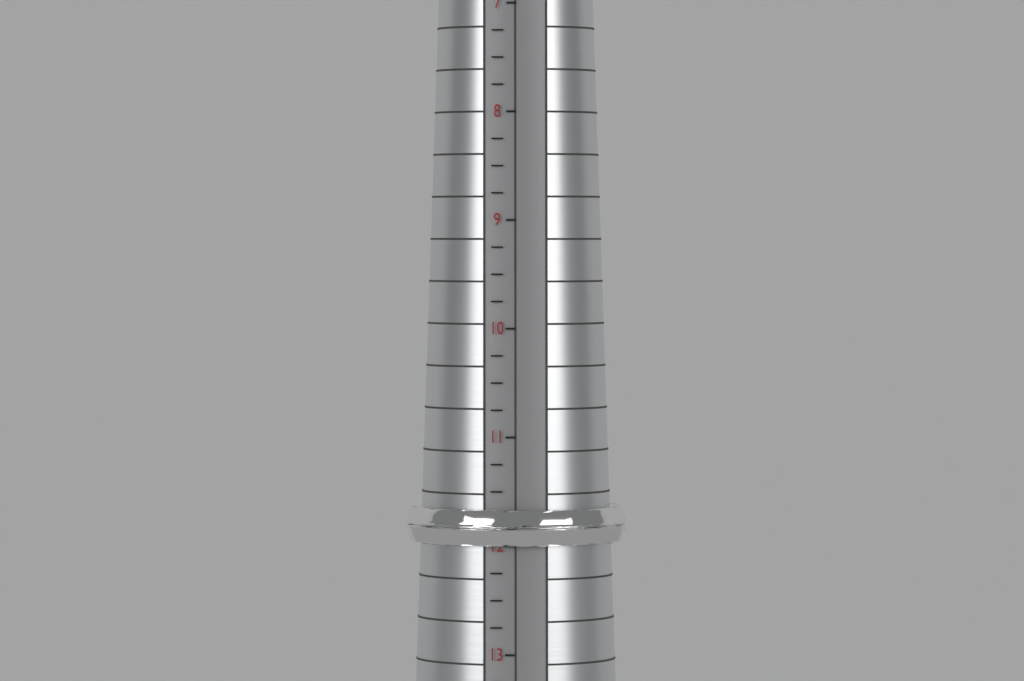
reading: 12.00 (no unit)
